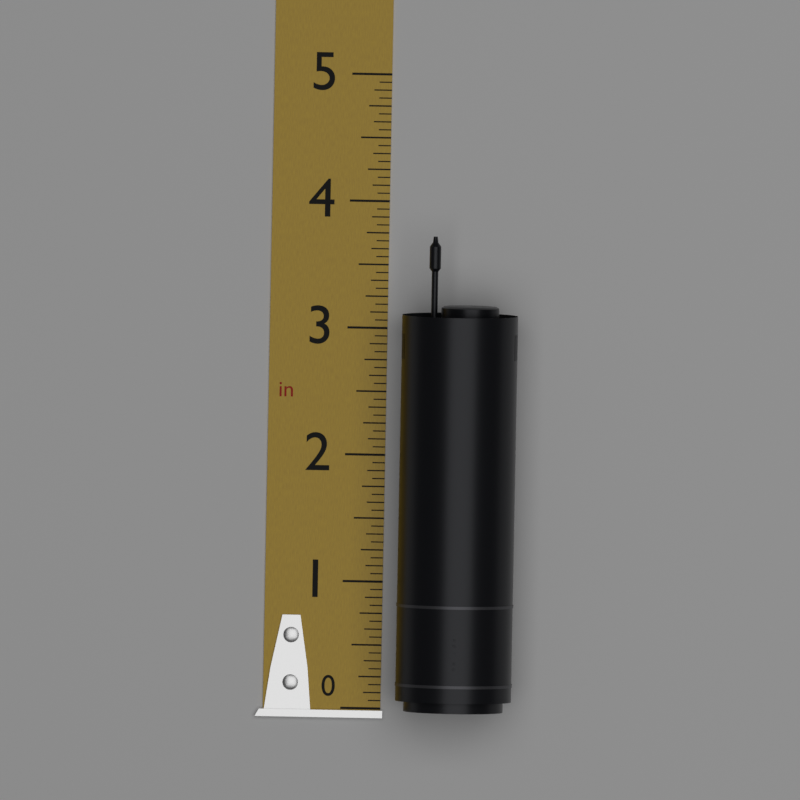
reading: 3.7500 in
